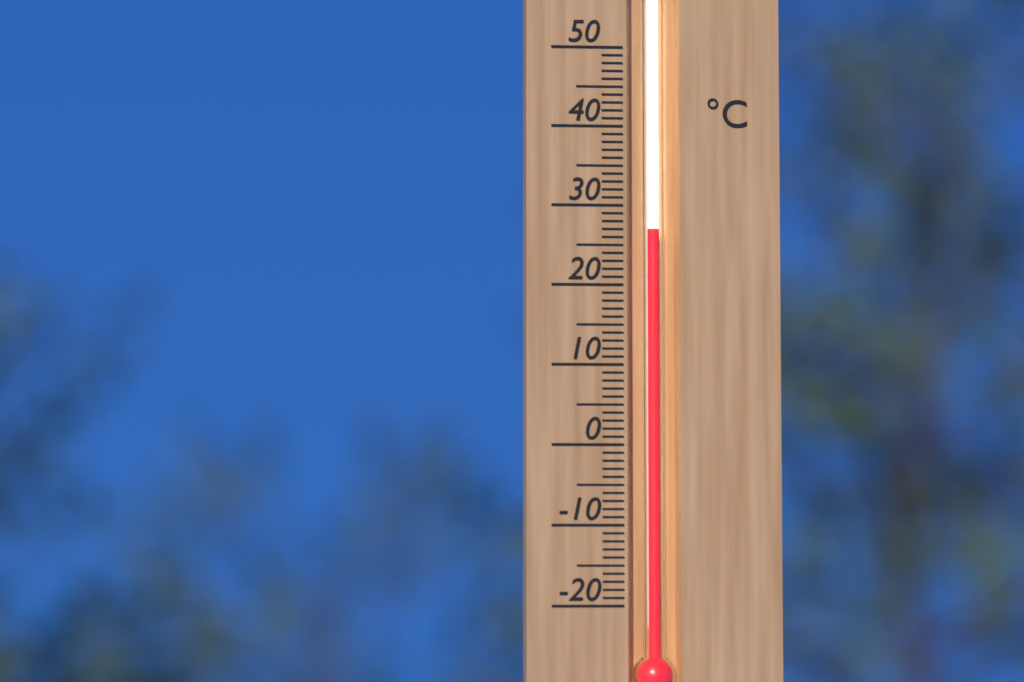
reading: 27 °C
